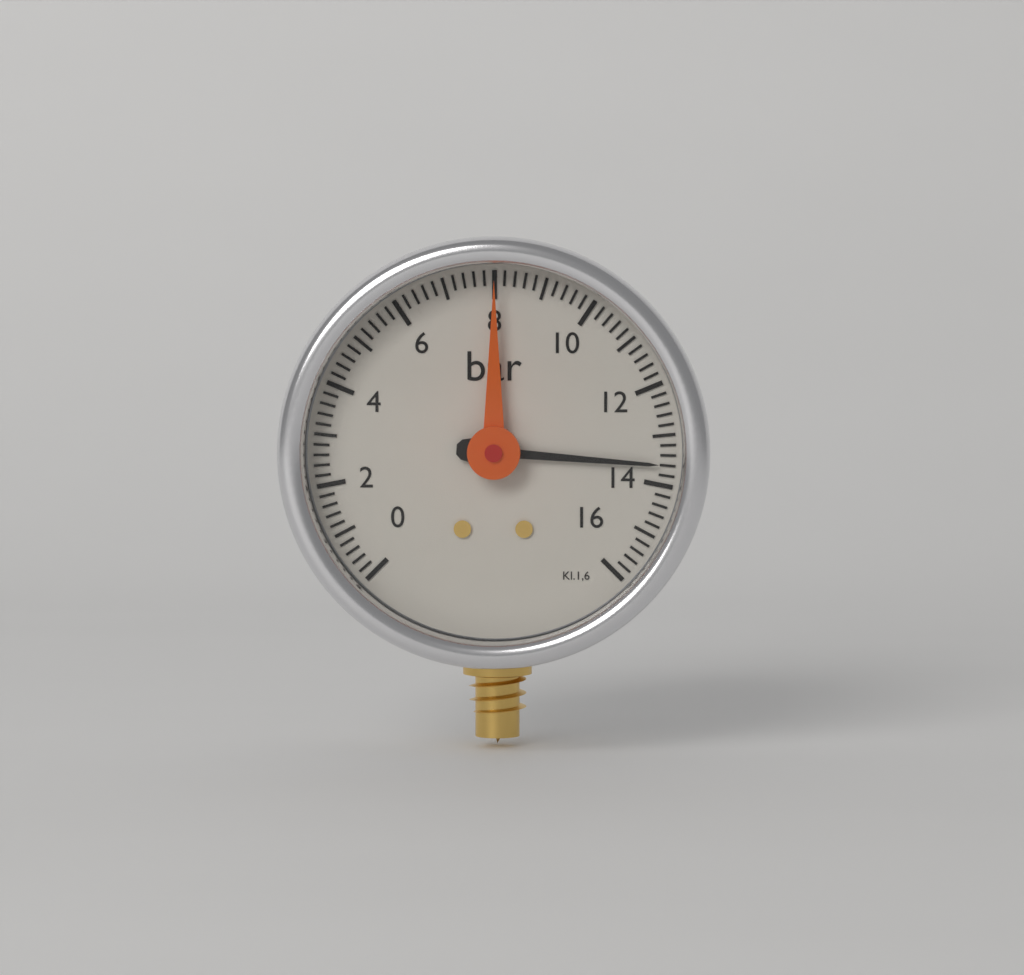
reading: 13.6 bar
